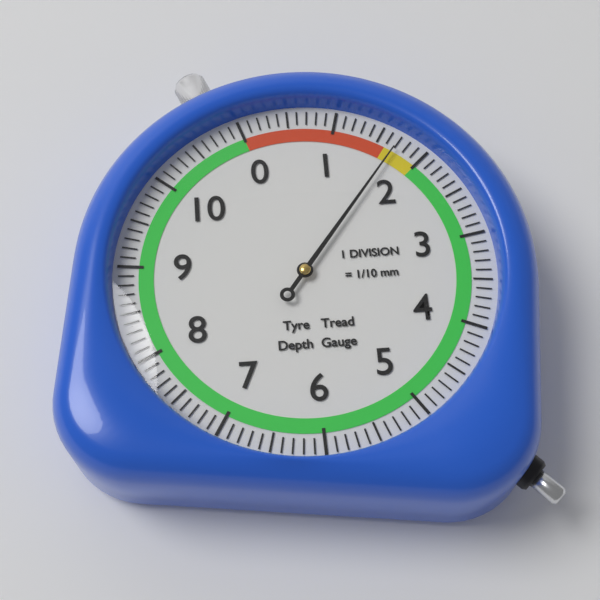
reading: 1.7 mm
